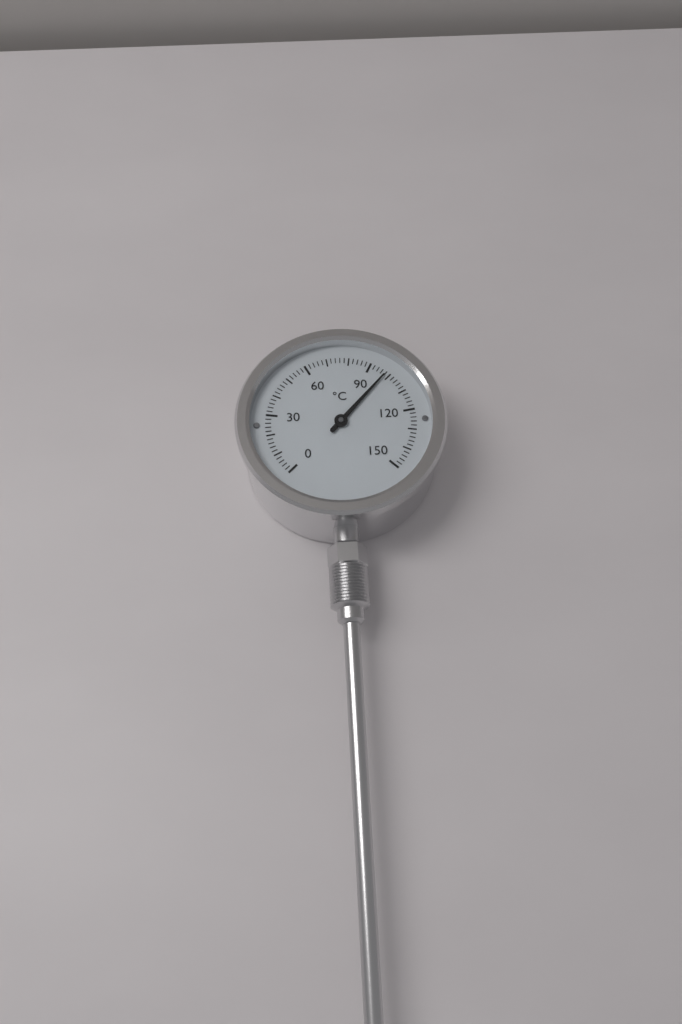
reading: 98 °C
